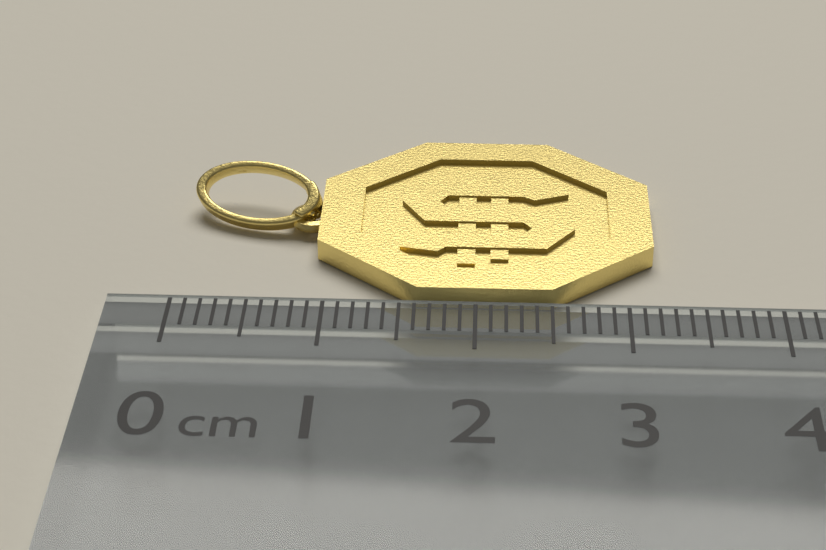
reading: 3.2 cm
